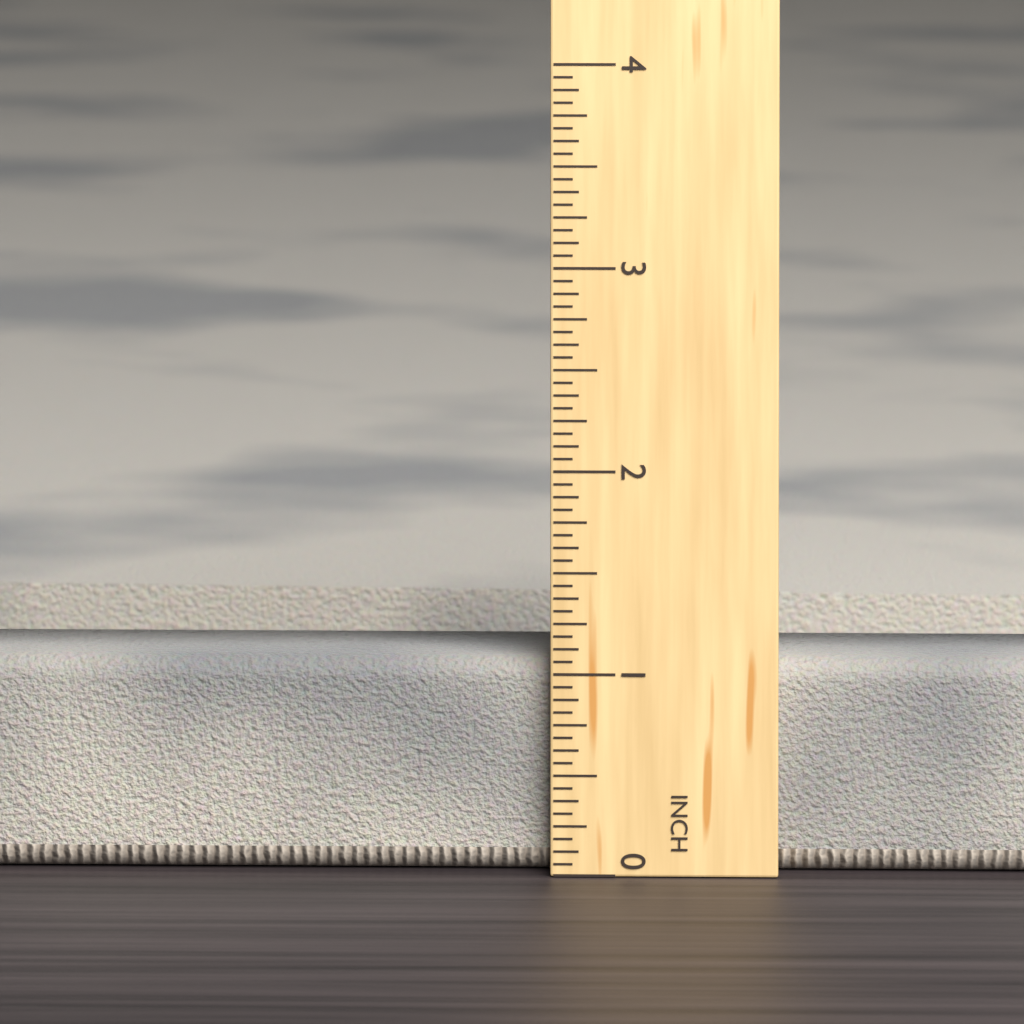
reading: 1.0625 in
